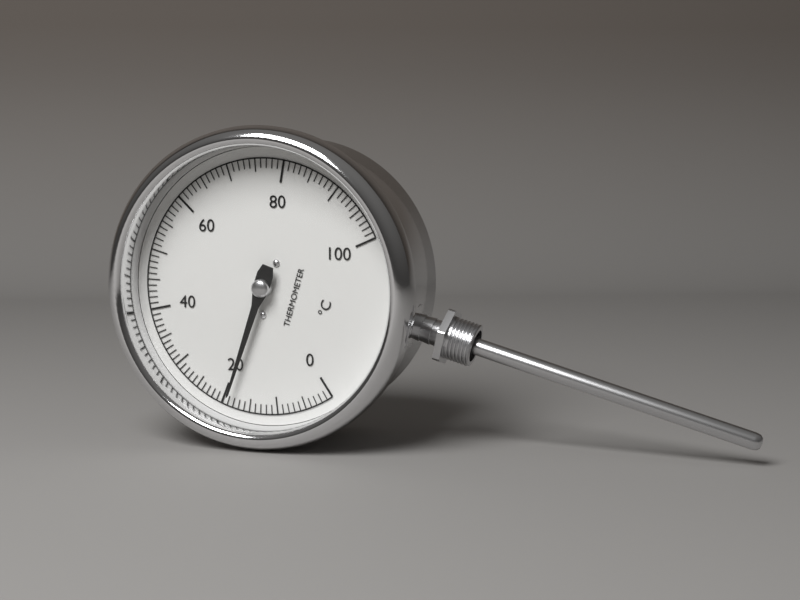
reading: 19 °C
